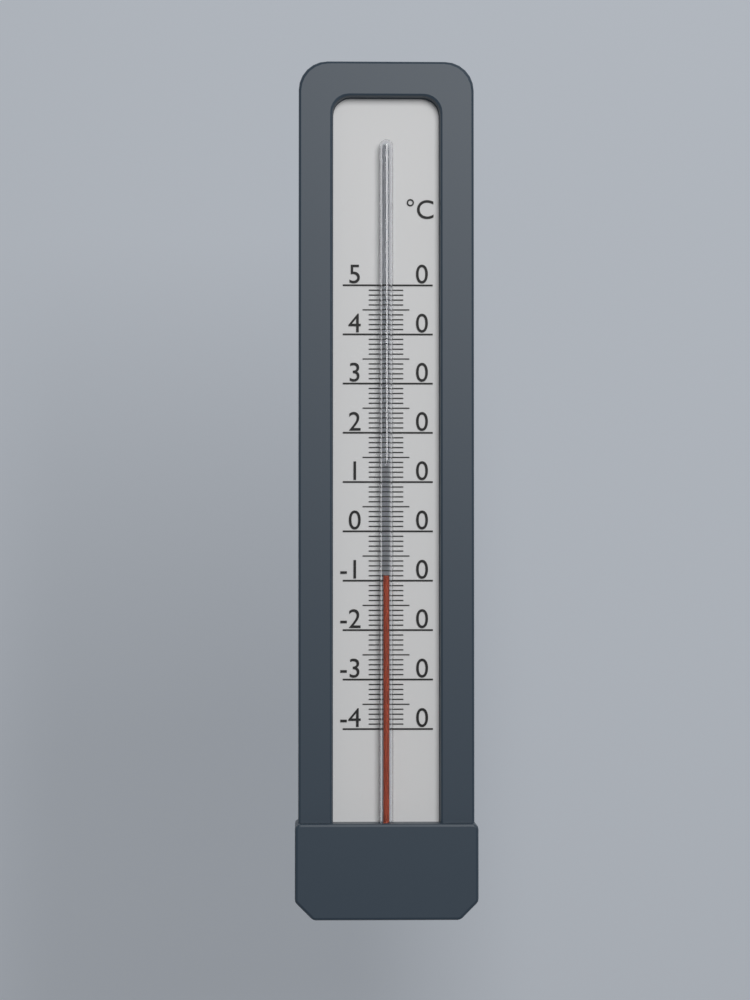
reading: -9 °C
